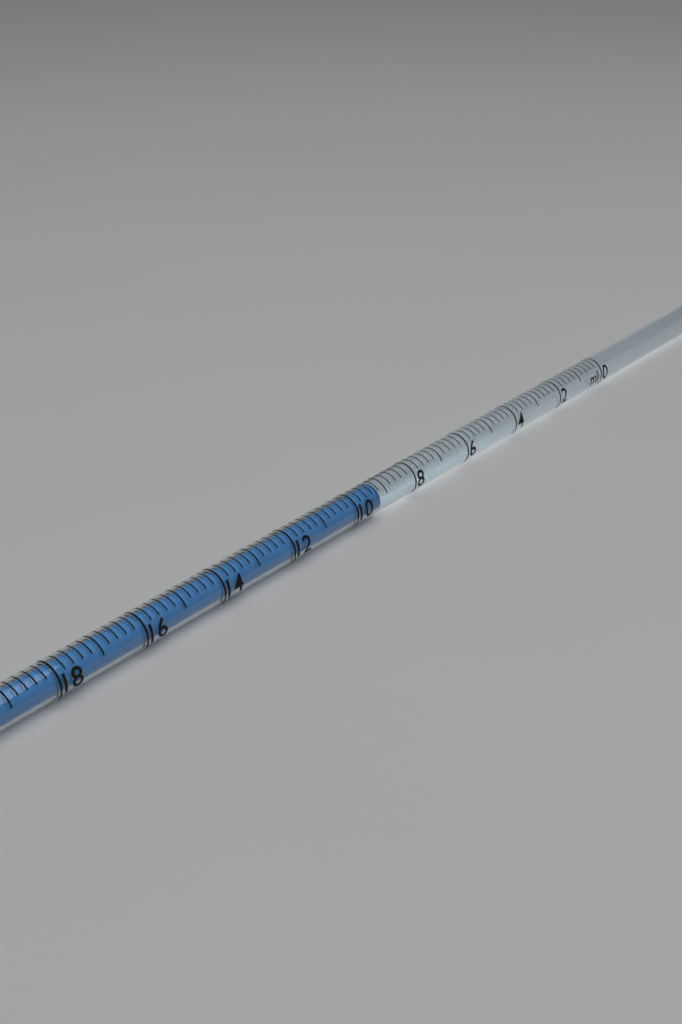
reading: 9.2 ml
